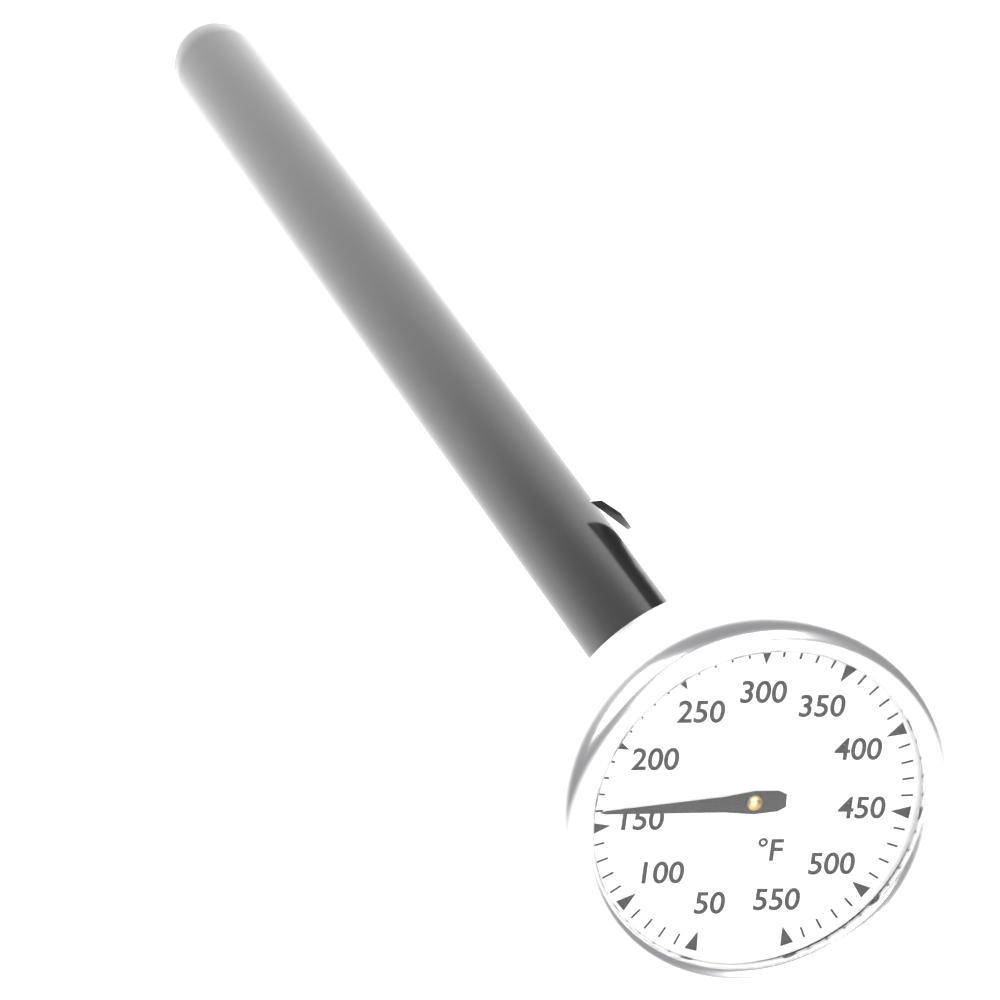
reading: 160 °F
